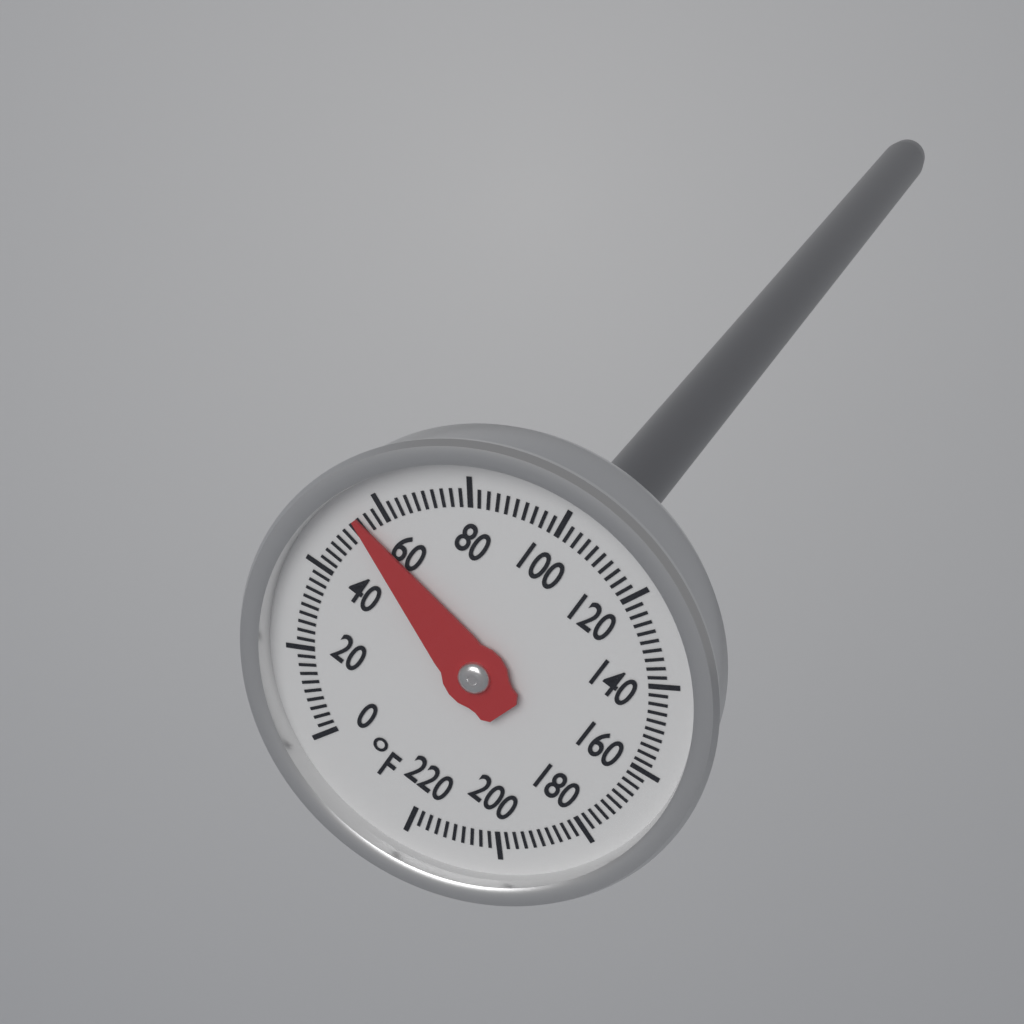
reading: 54 °F
